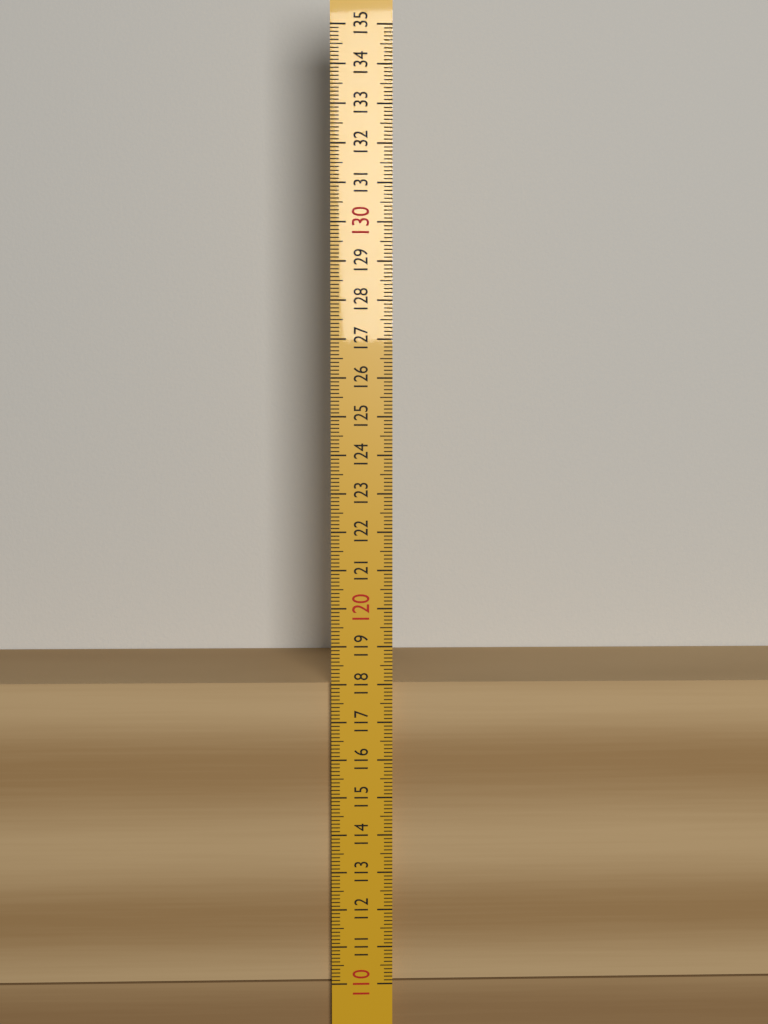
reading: 118.0 (no unit)
